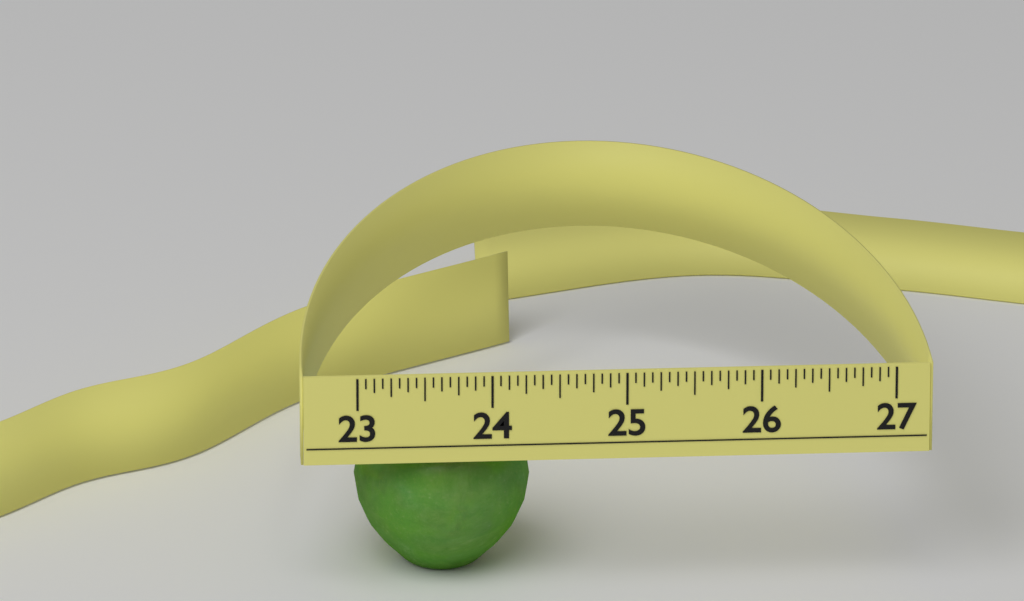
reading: 24.3125 (no unit)
